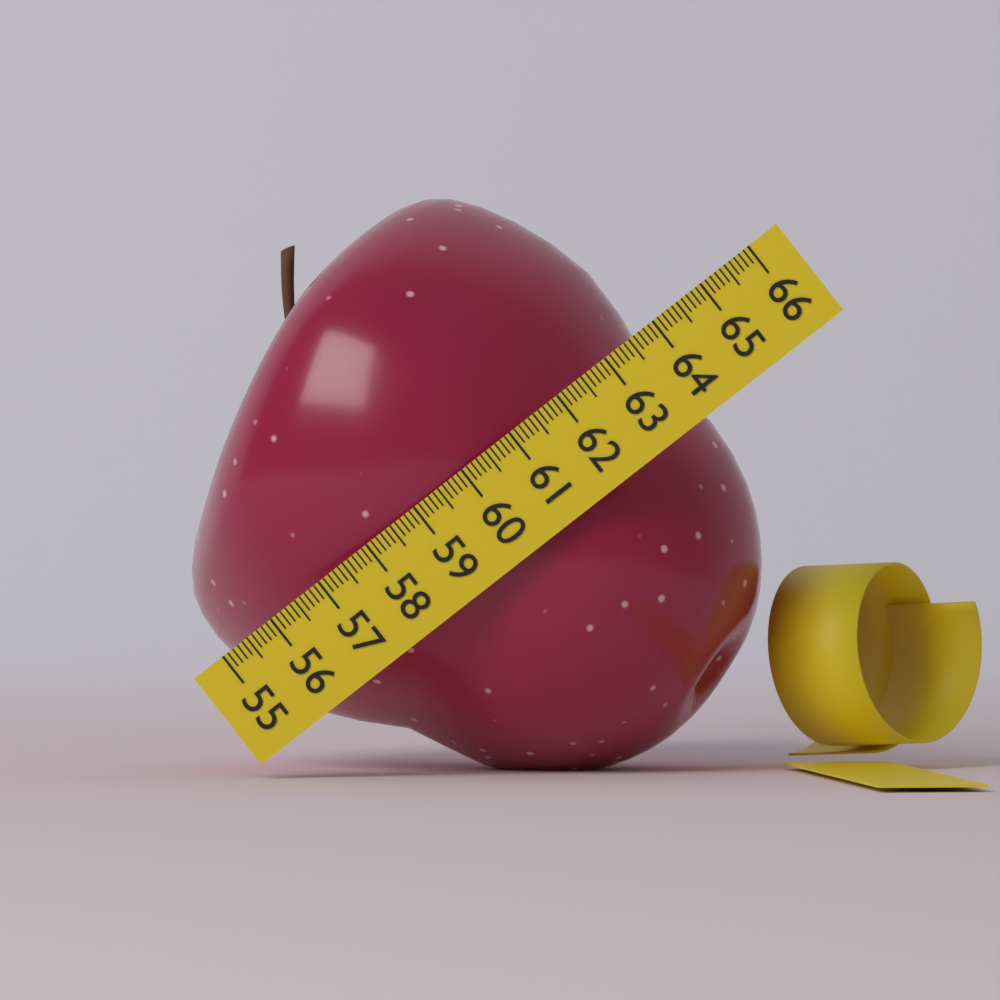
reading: 63.8 (no unit)
